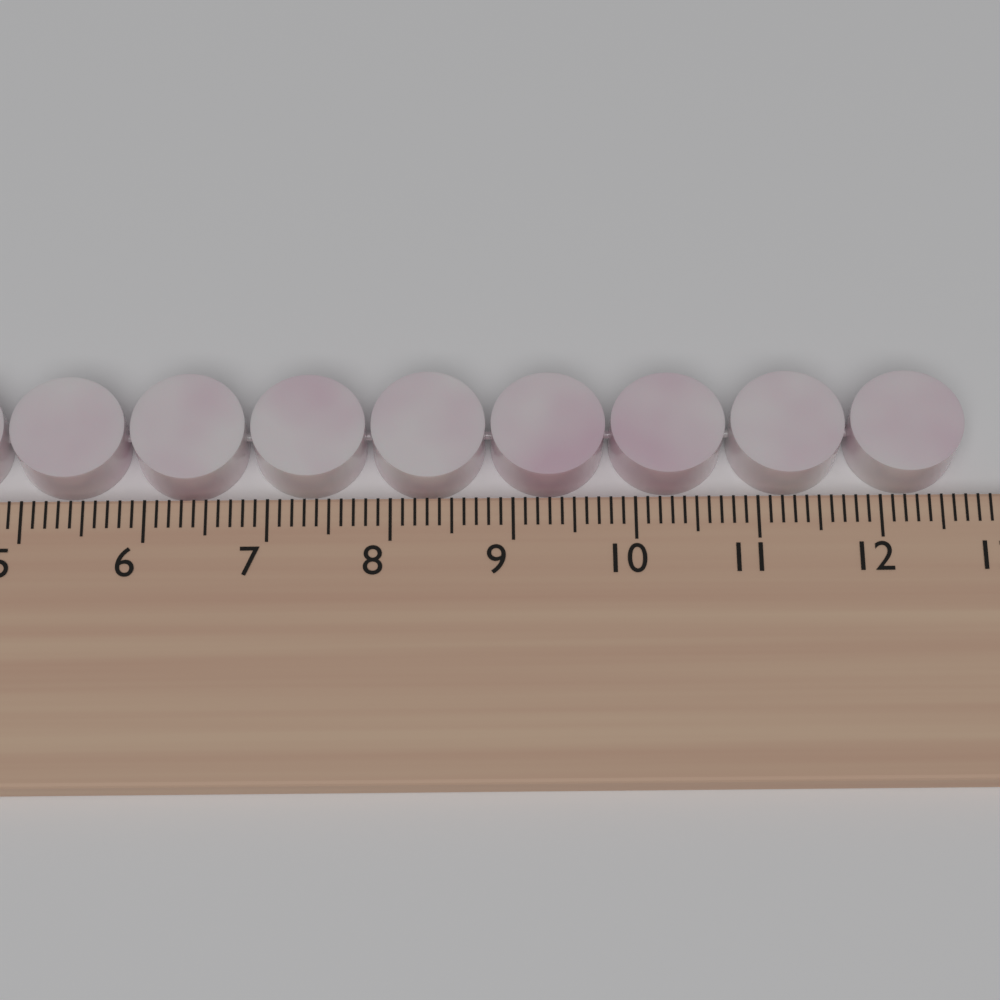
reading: 12.7 cm
